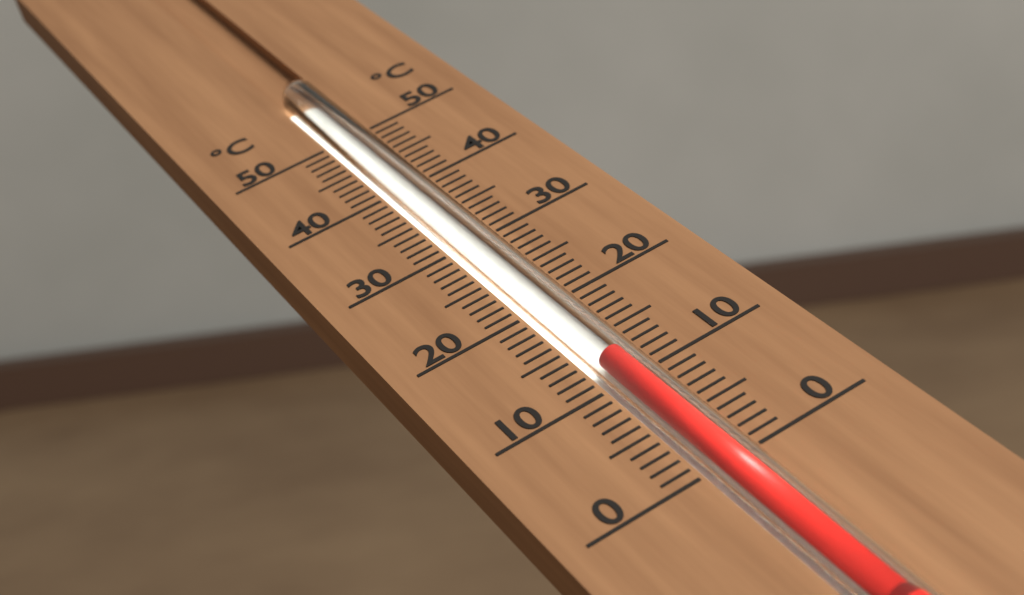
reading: 12 °C
